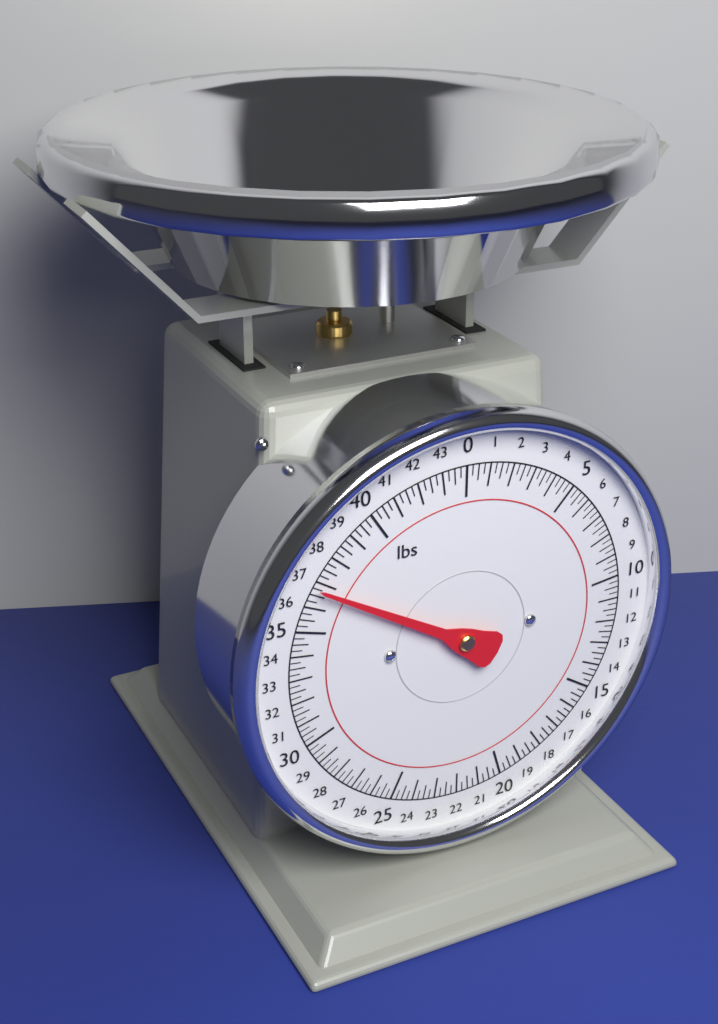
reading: 36.75 lbs
